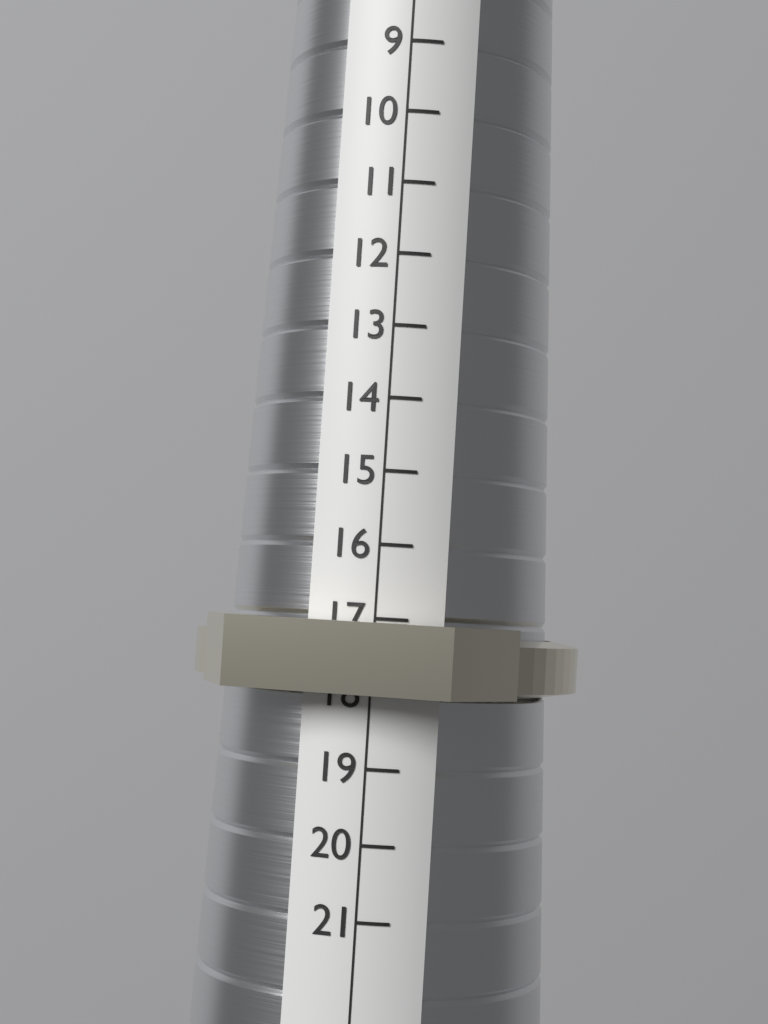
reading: 18 (no unit)
